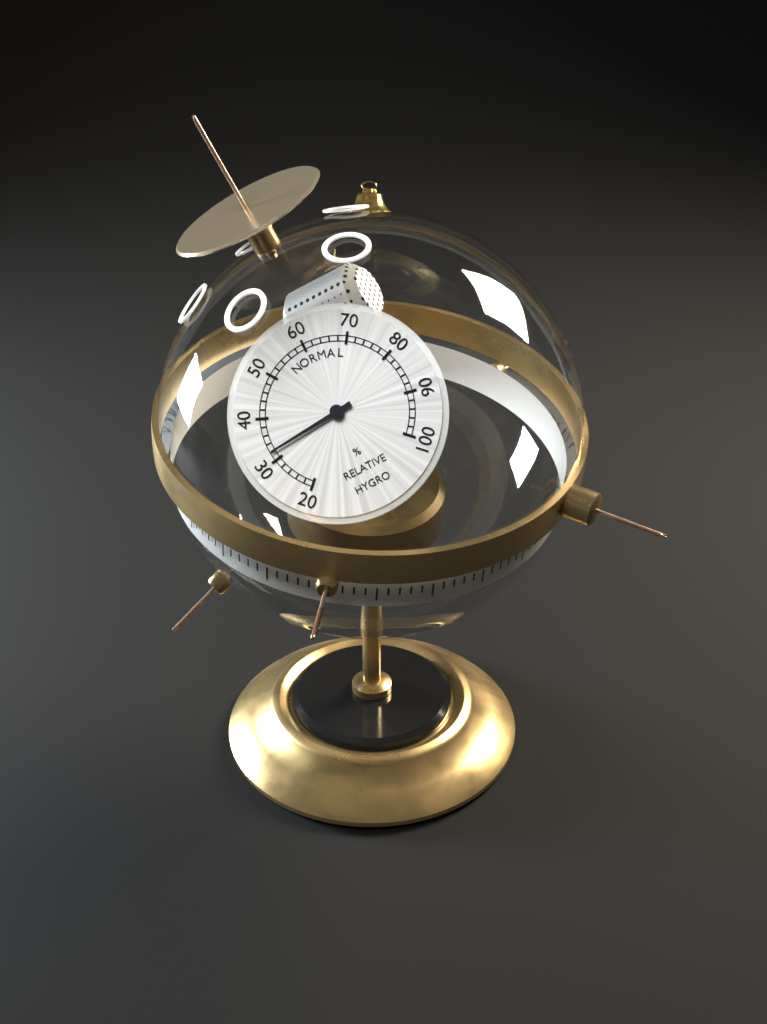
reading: 32 %
